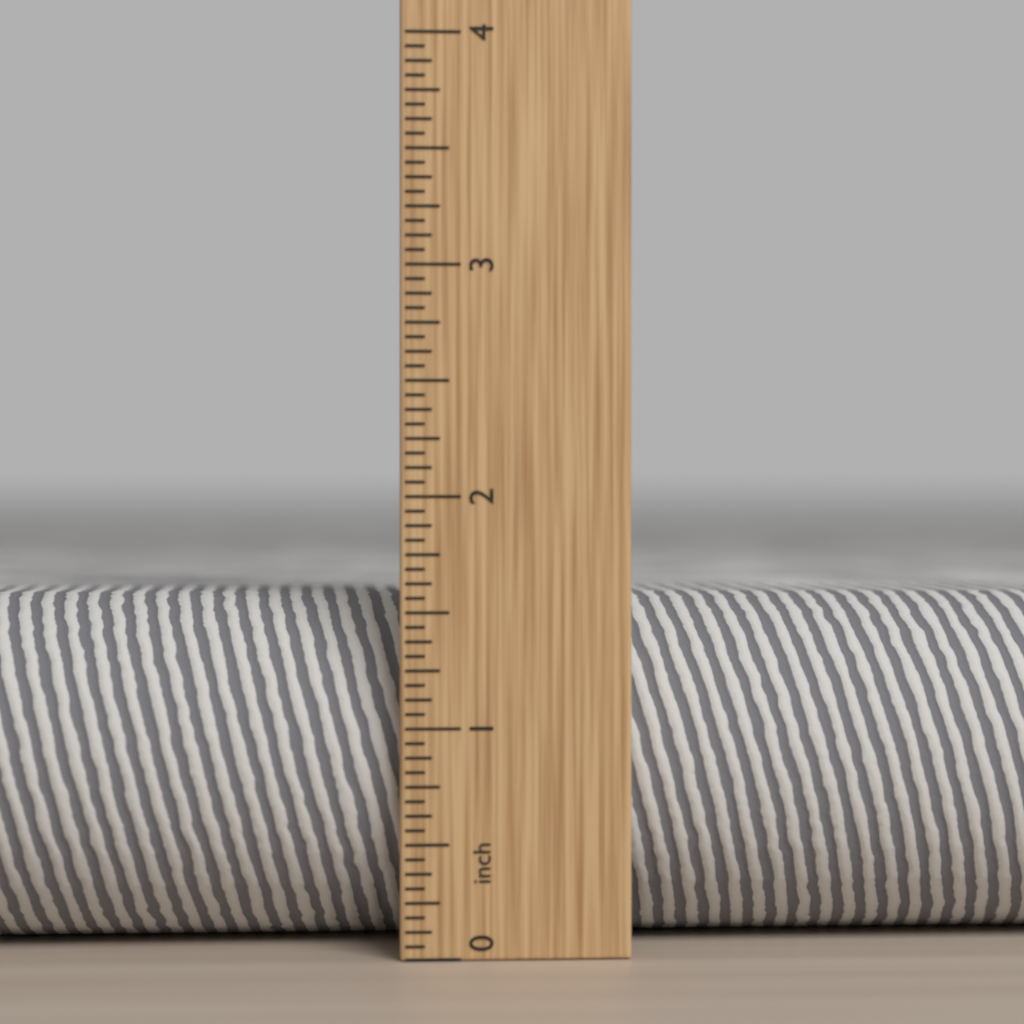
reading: 1.5625 in
